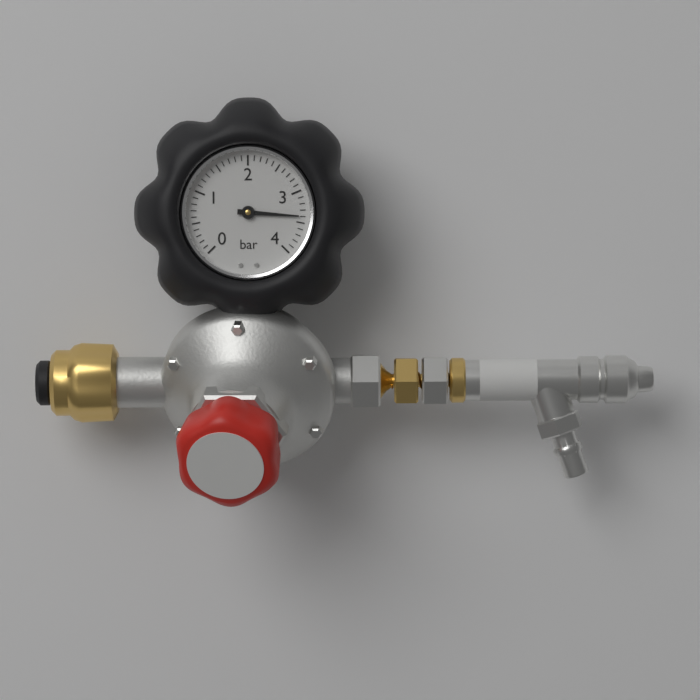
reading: 3.4 bar
